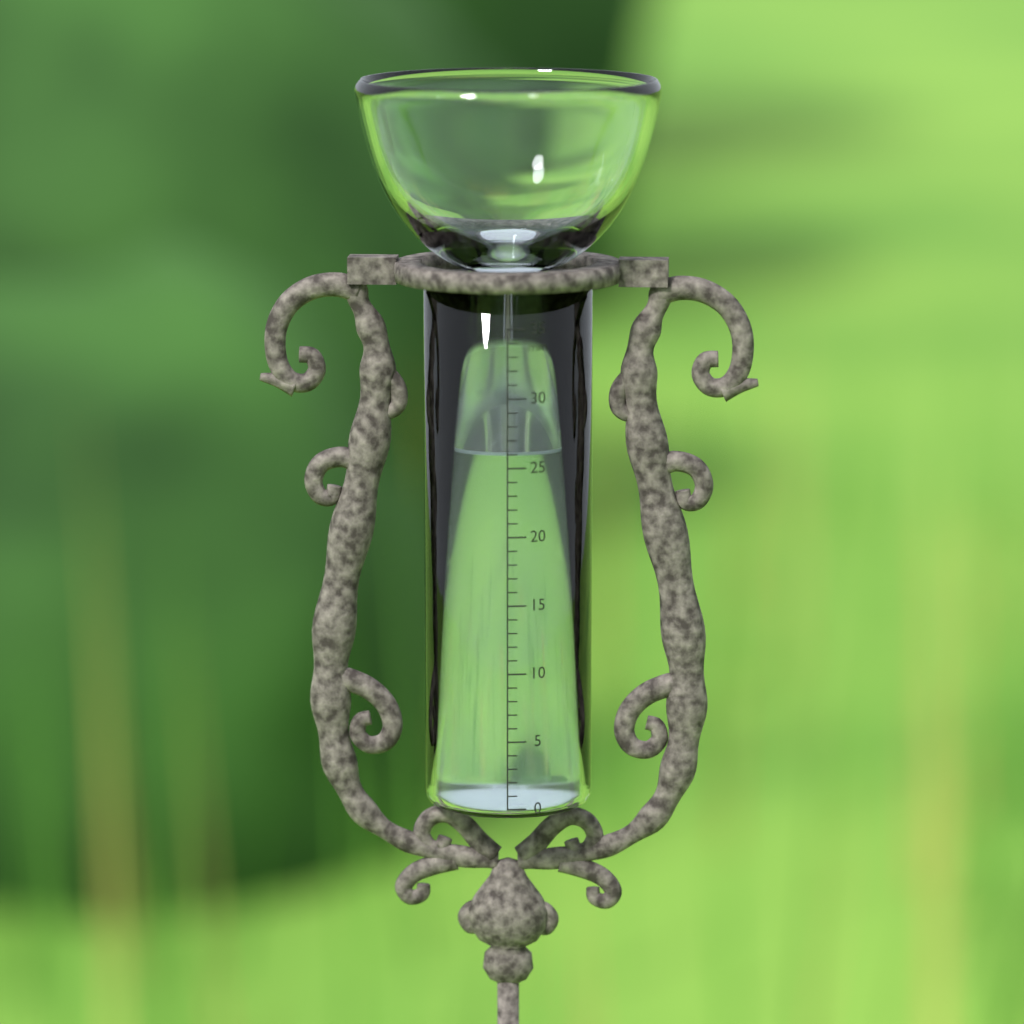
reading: 26 mm
